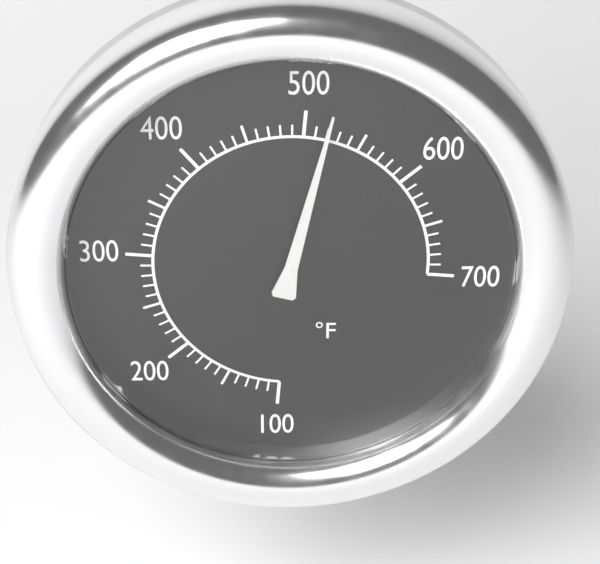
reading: 520 °F
